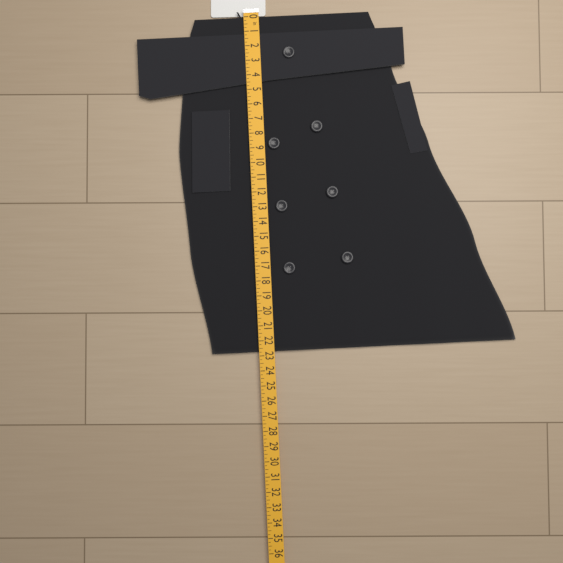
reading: 22.75 in
